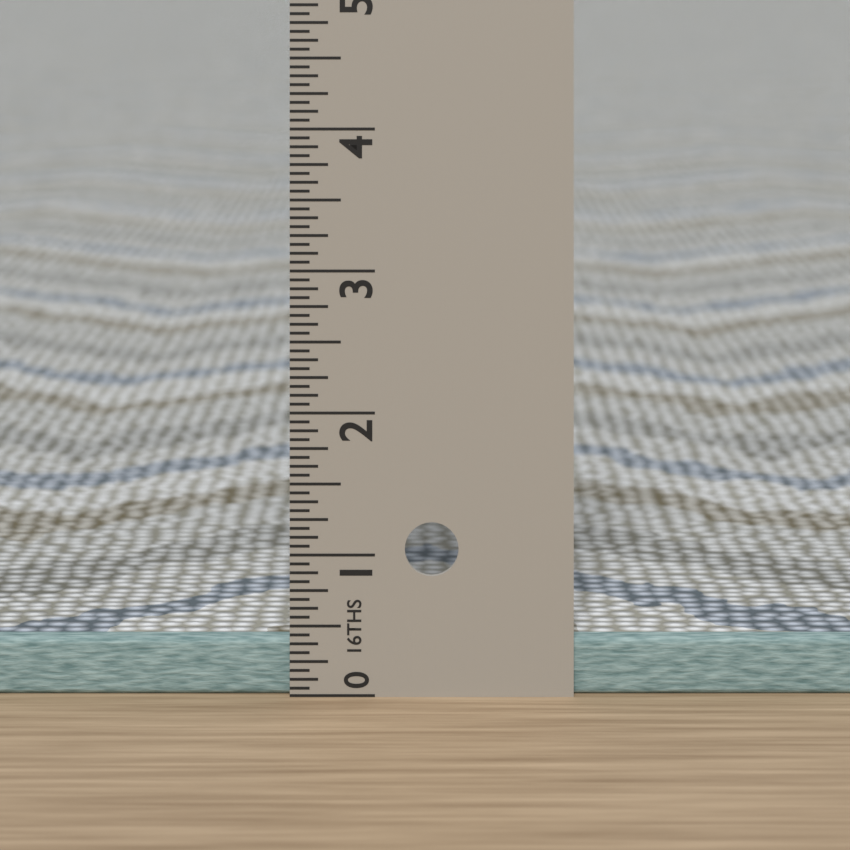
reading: 0.4000 in
